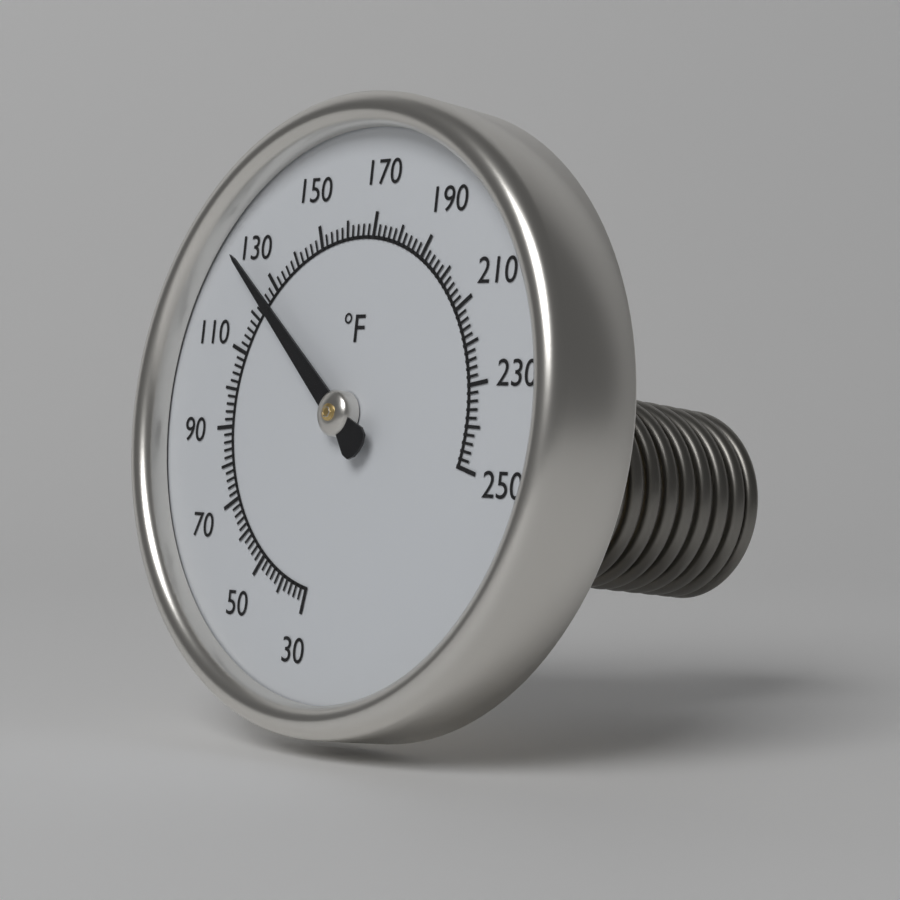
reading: 126 °F
